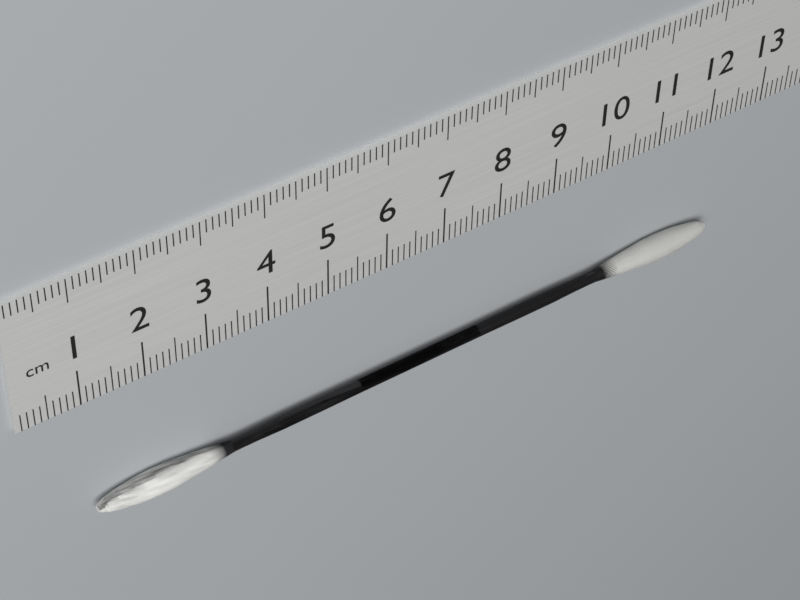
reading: 12.1 cm
